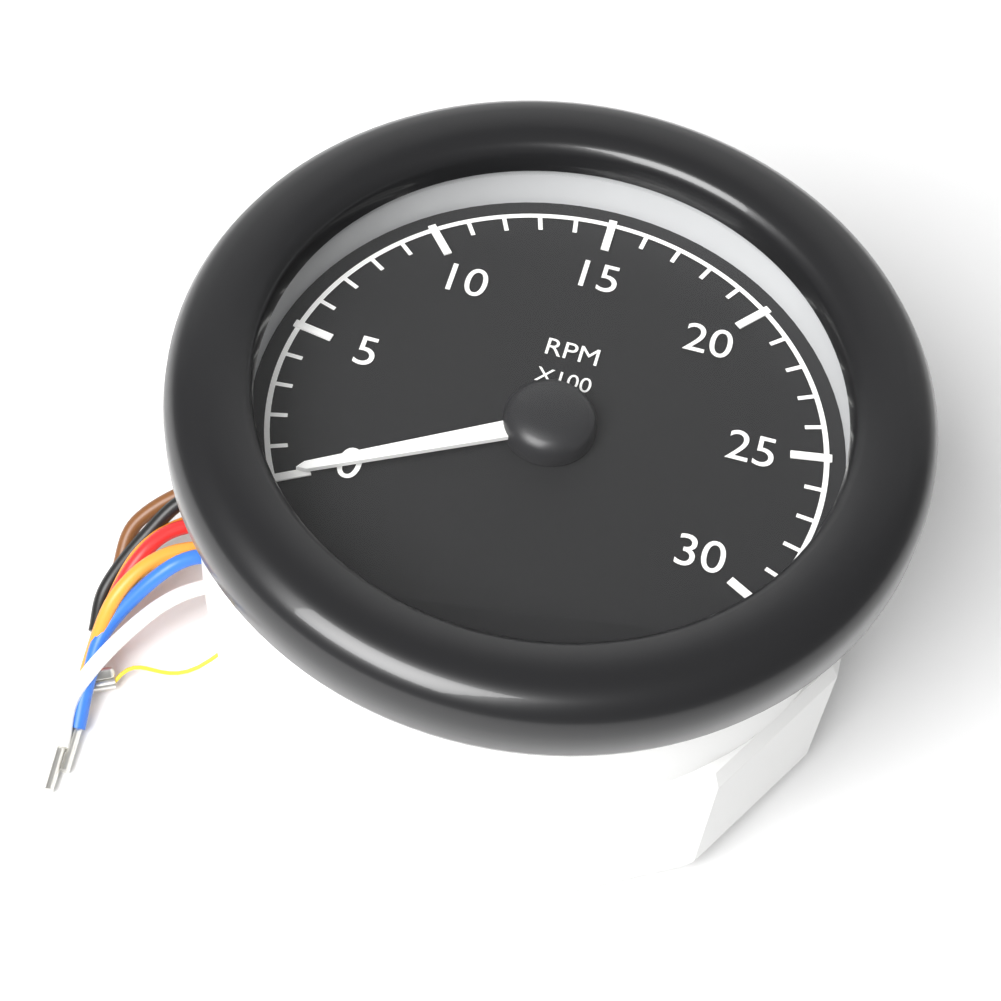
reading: 0 RPM
